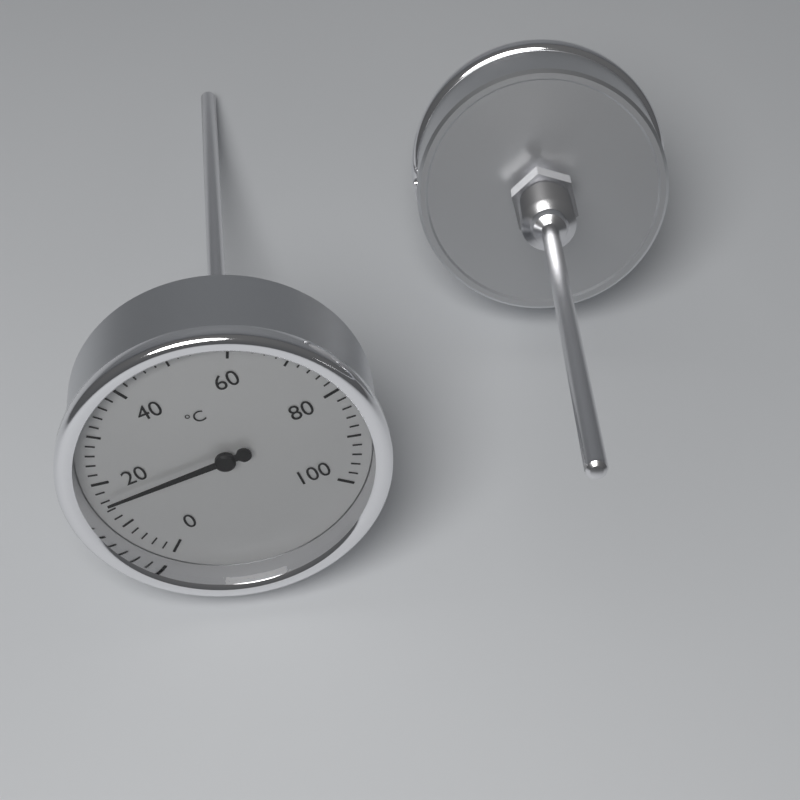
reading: 16 °C
